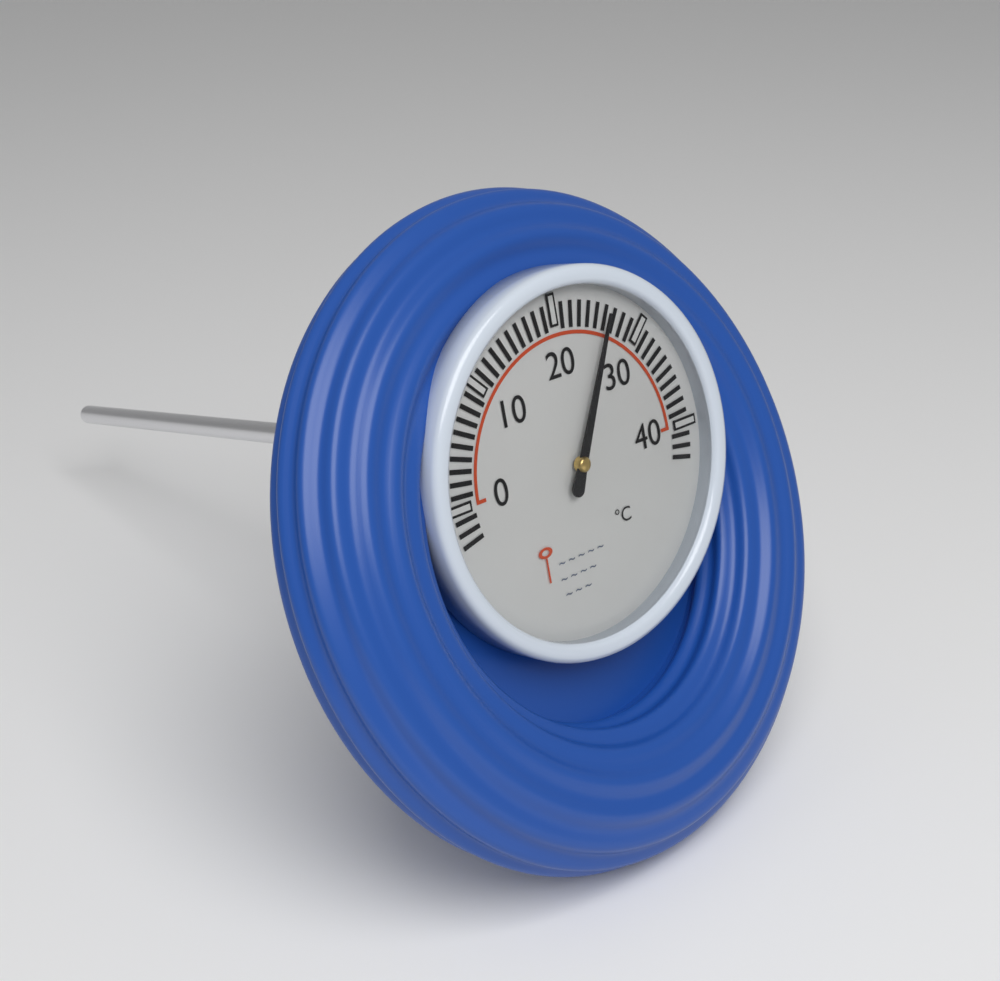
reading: 26 °C
